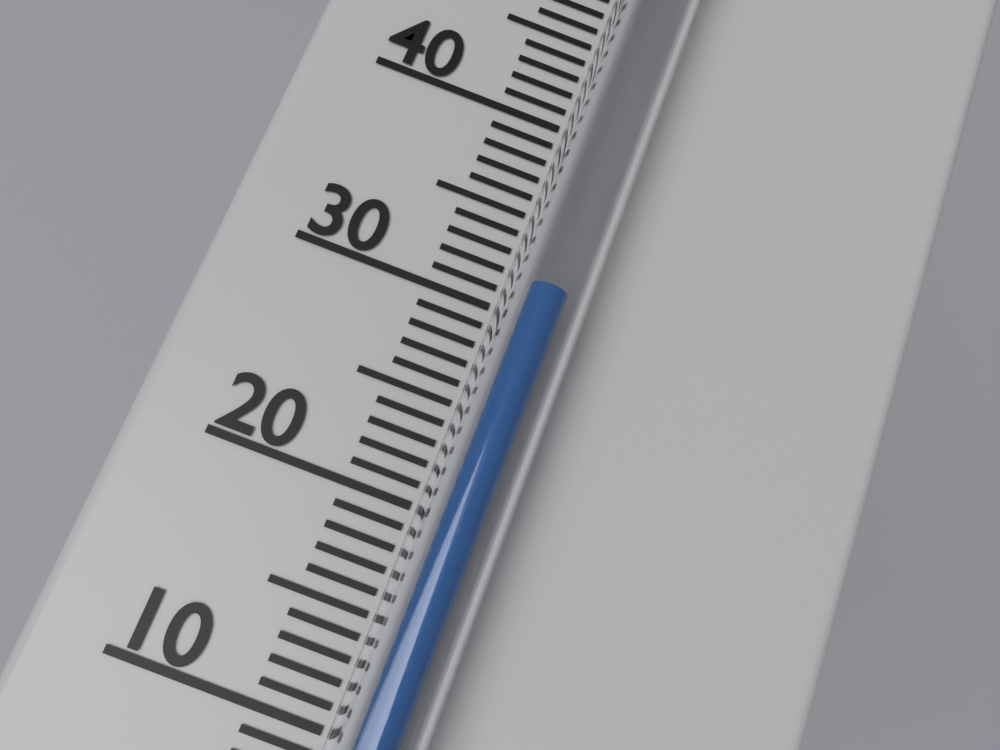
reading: 31 °C
